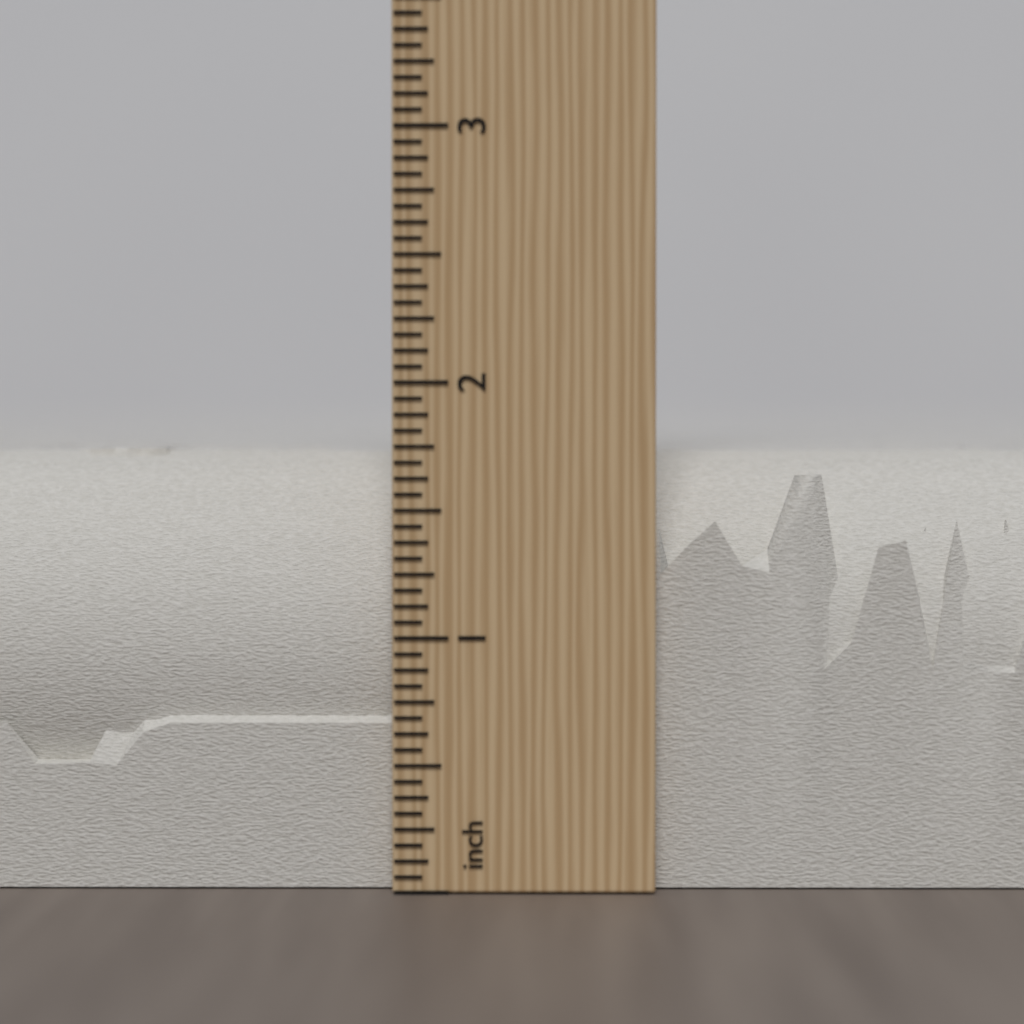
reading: 1.7500 inch
